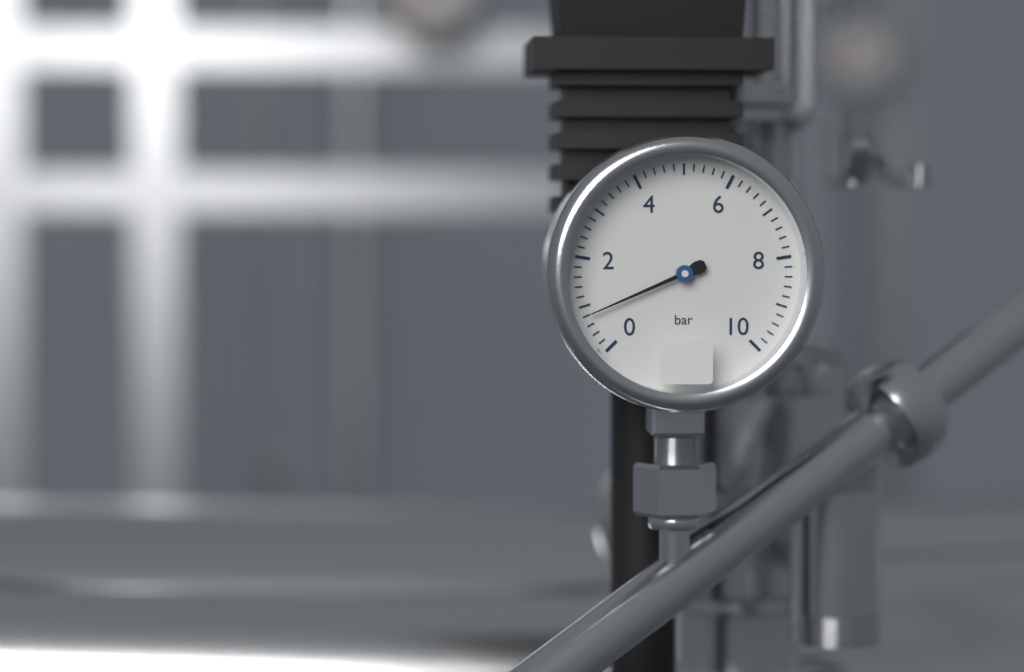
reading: 0.8 bar
